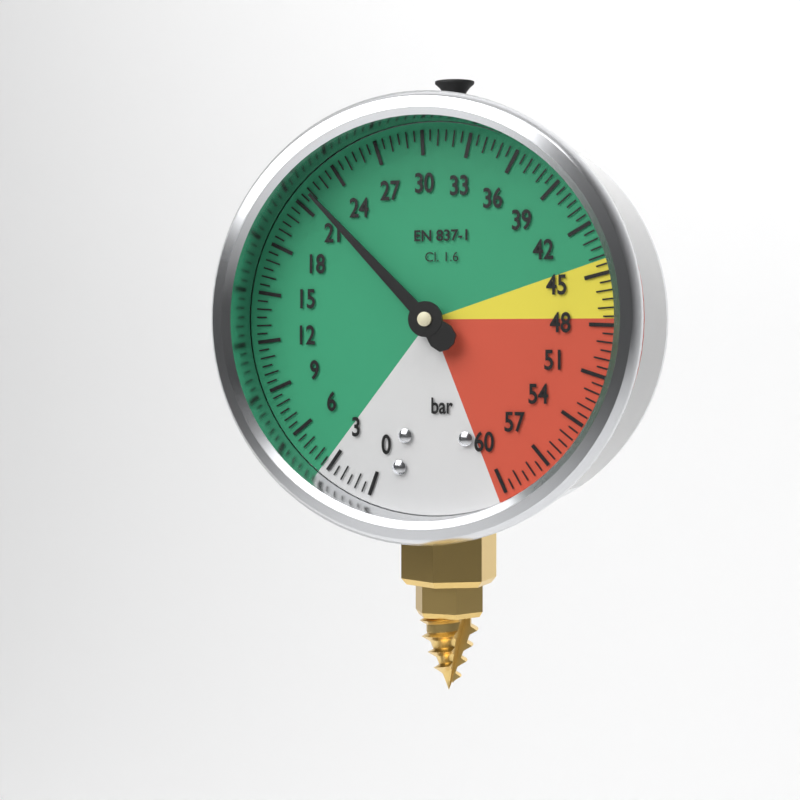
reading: 22.0 bar
